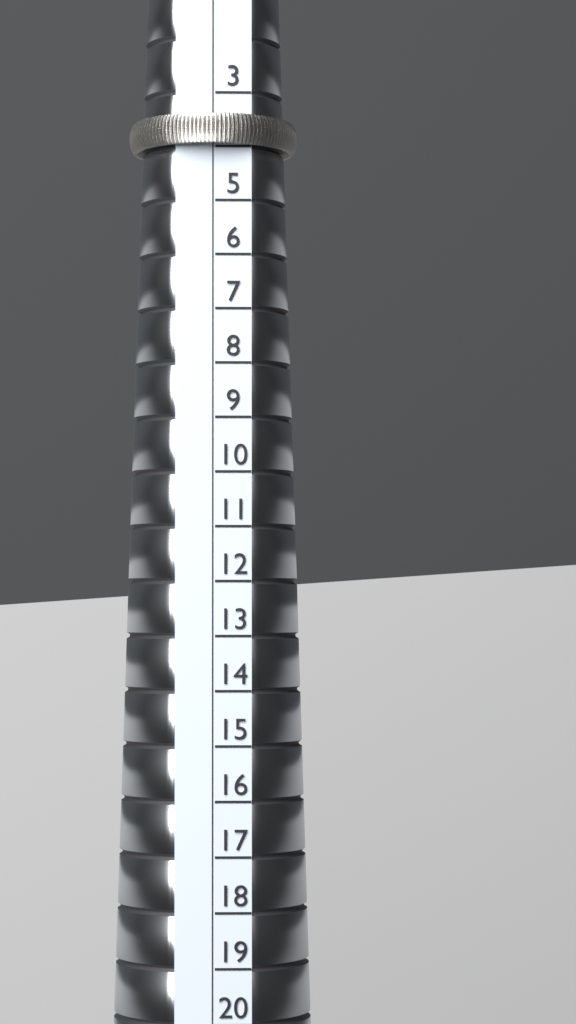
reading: 4 (no unit)
